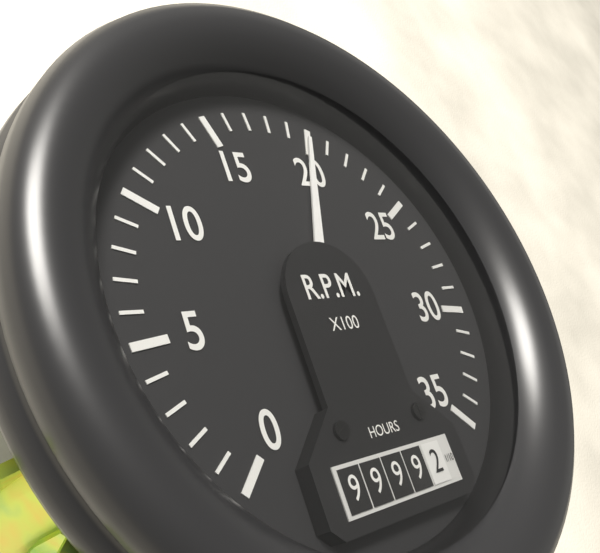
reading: 2000 RPM
